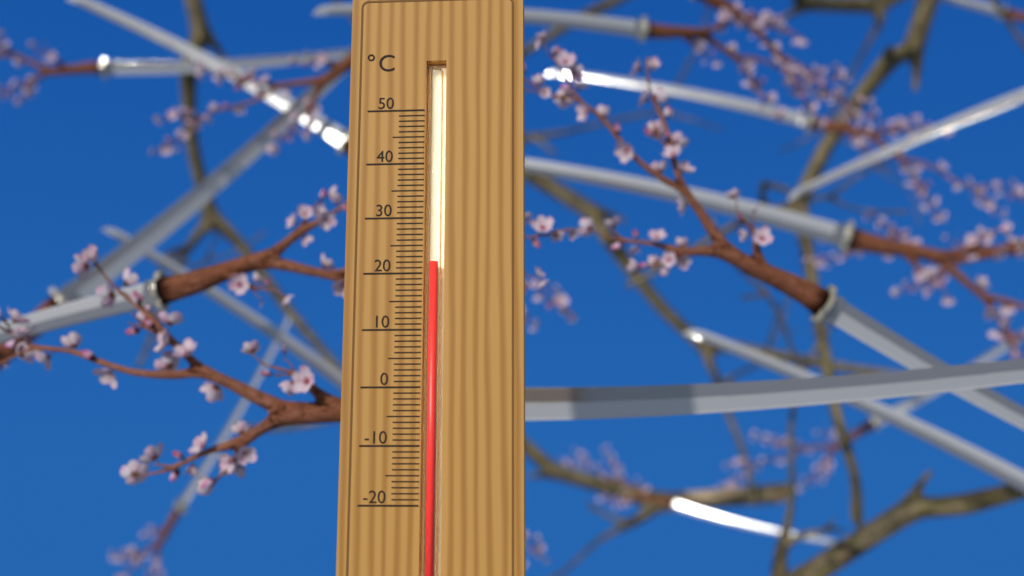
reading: 22 °C
